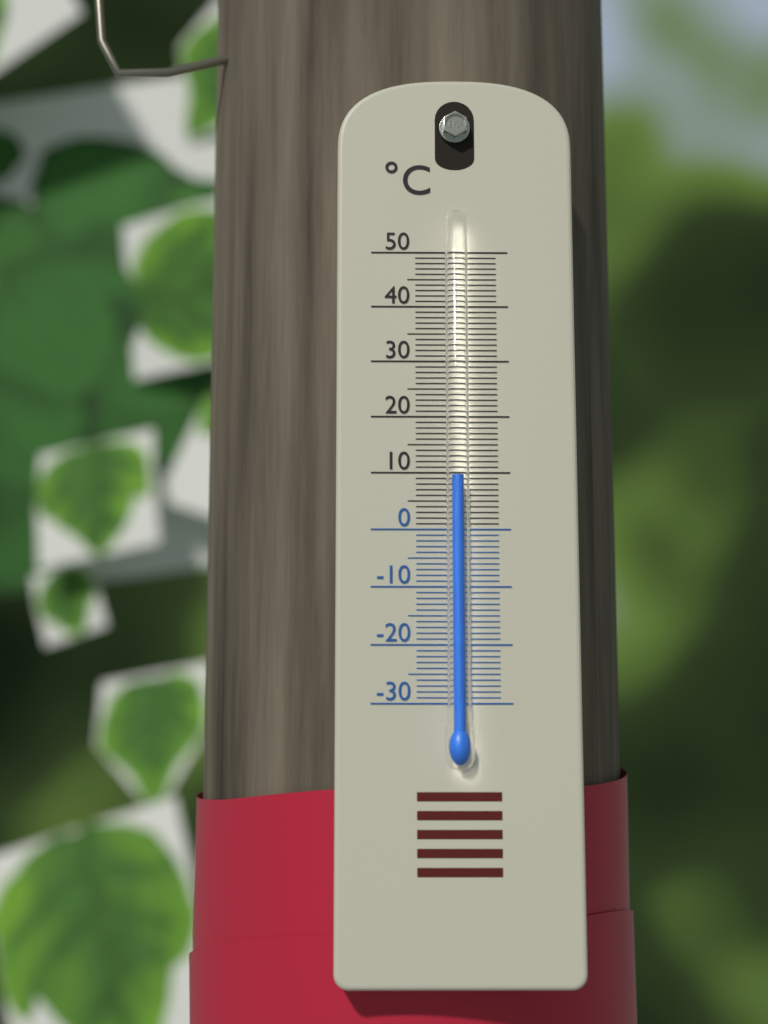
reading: 9 °C
